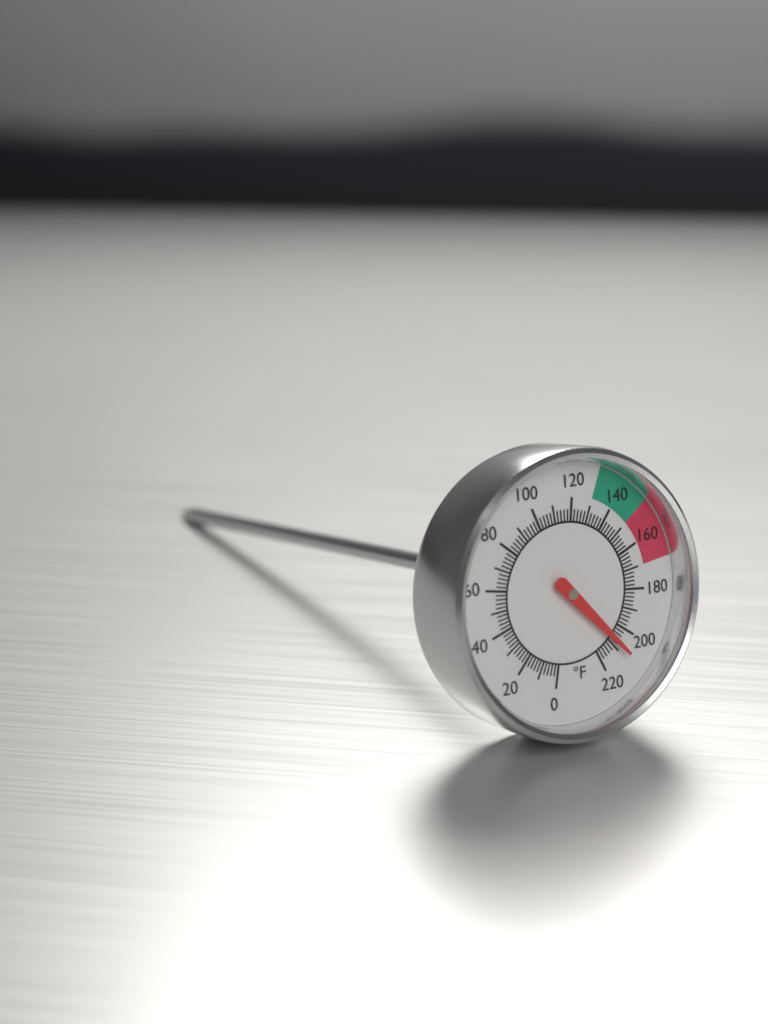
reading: 208 °F
